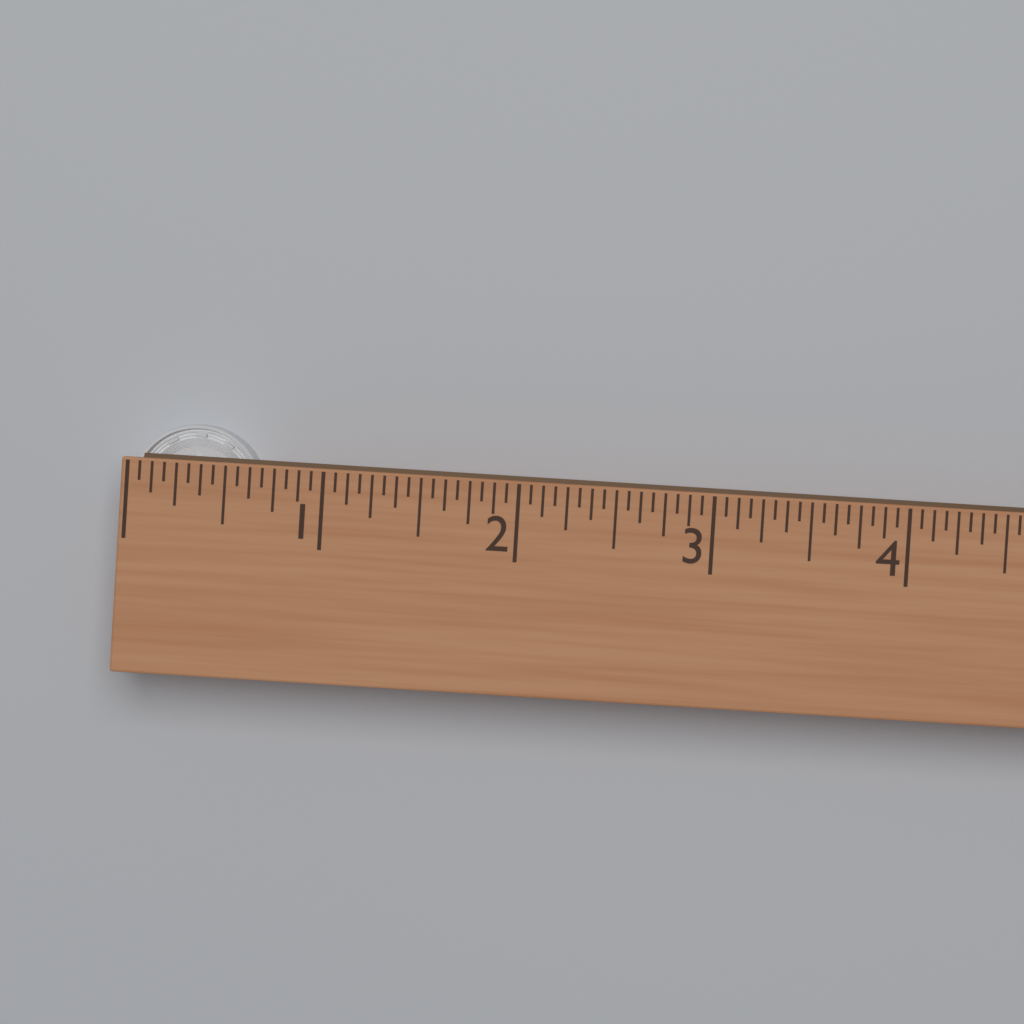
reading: 0.6875 (no unit)
